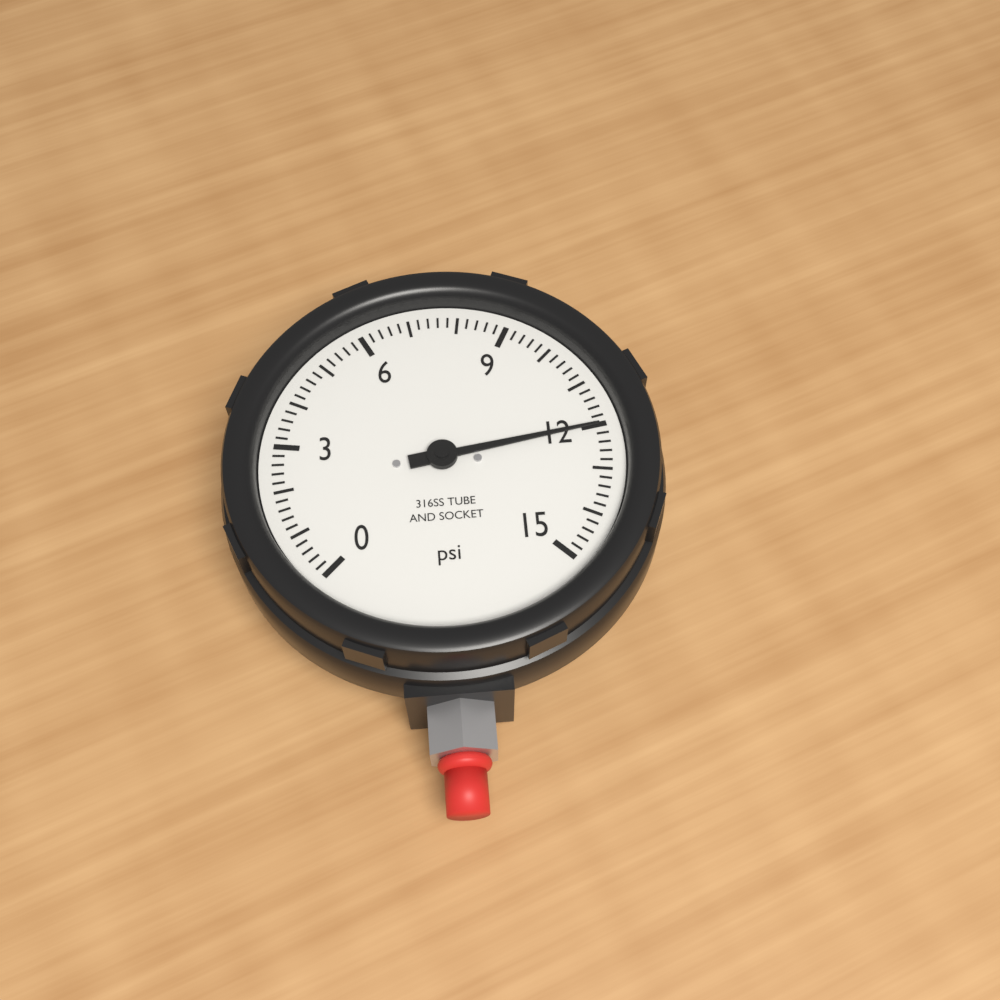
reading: 12.0 psi
